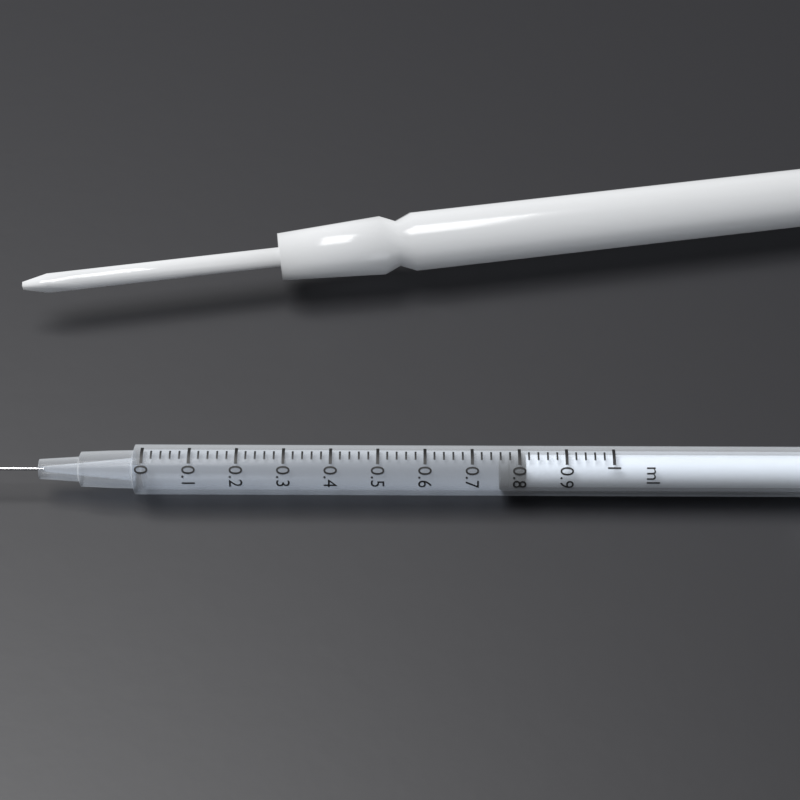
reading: 0.76 ml
